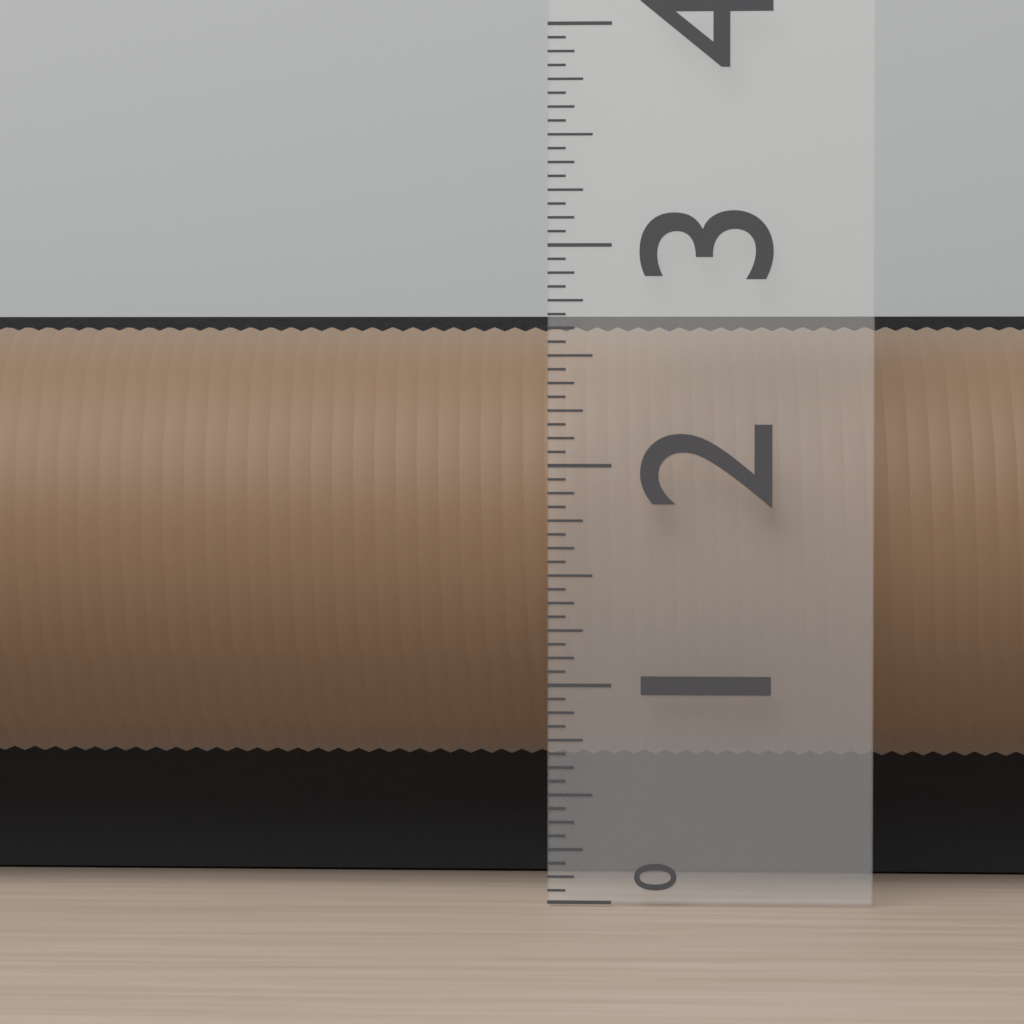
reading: 2.6875 (no unit)
